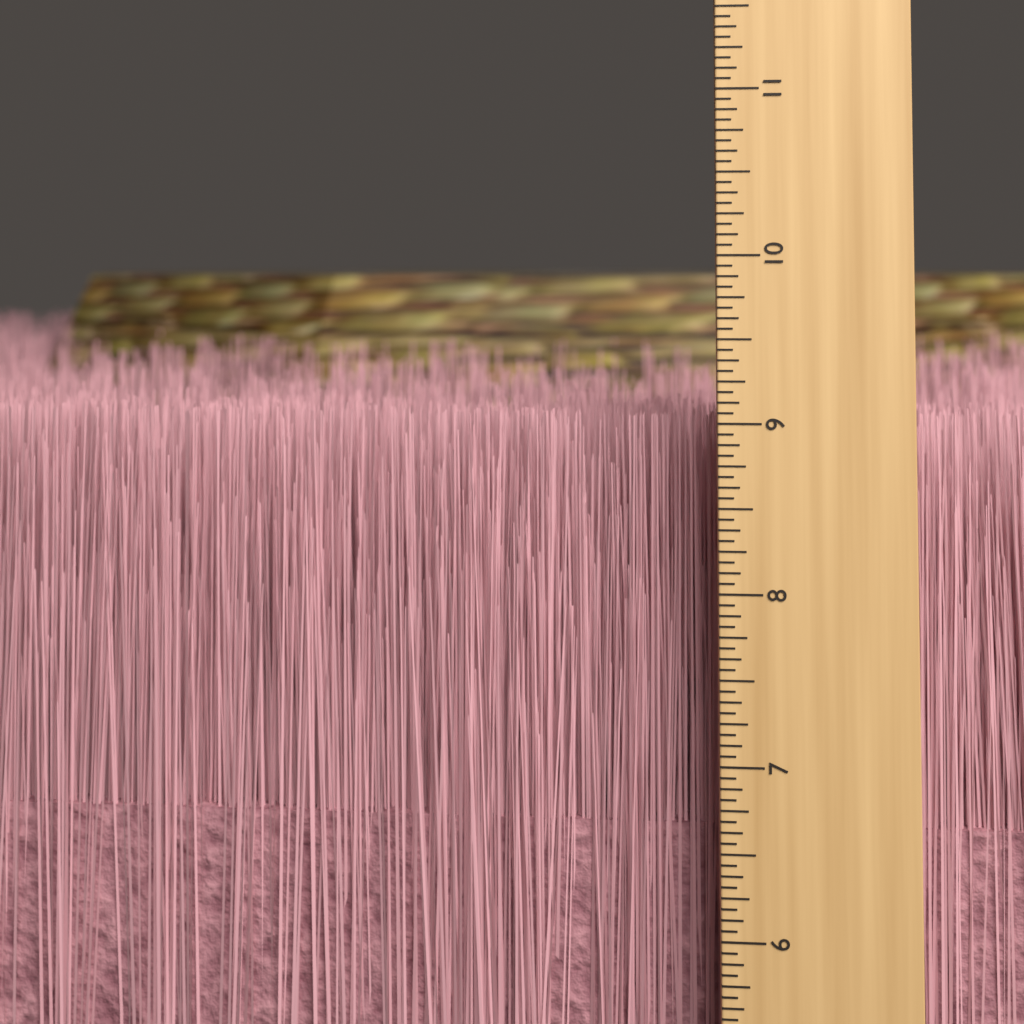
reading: 9.0000 inch
